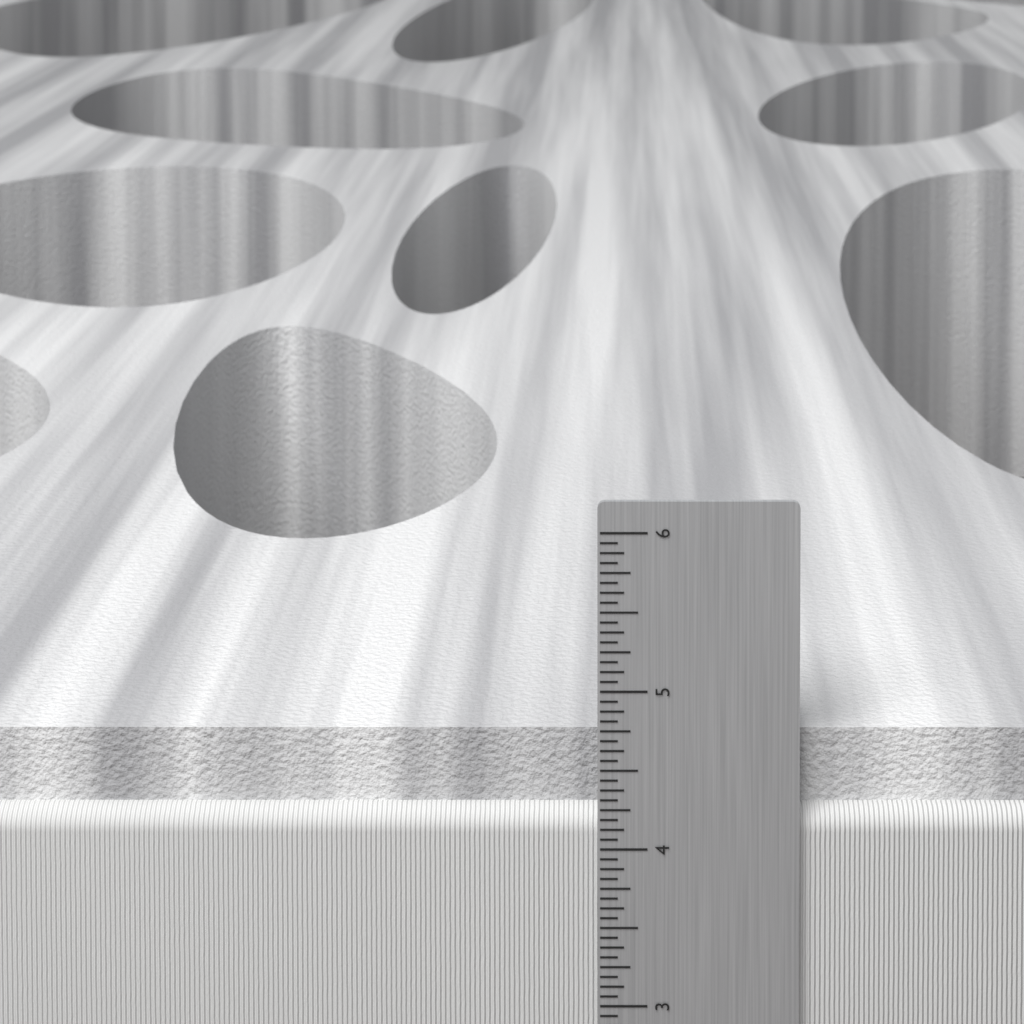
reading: 4.6875 in
